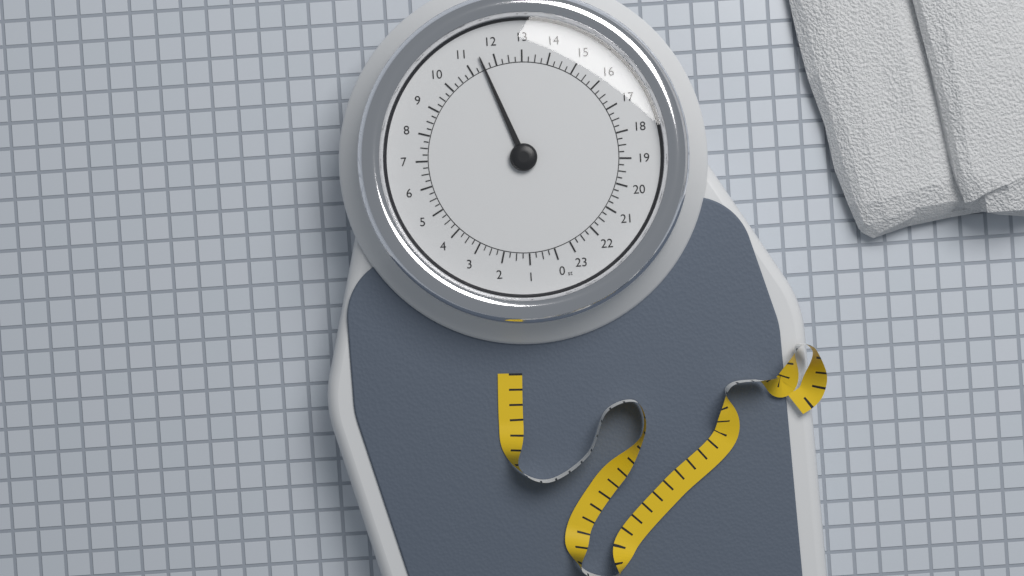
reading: 11.50 st
